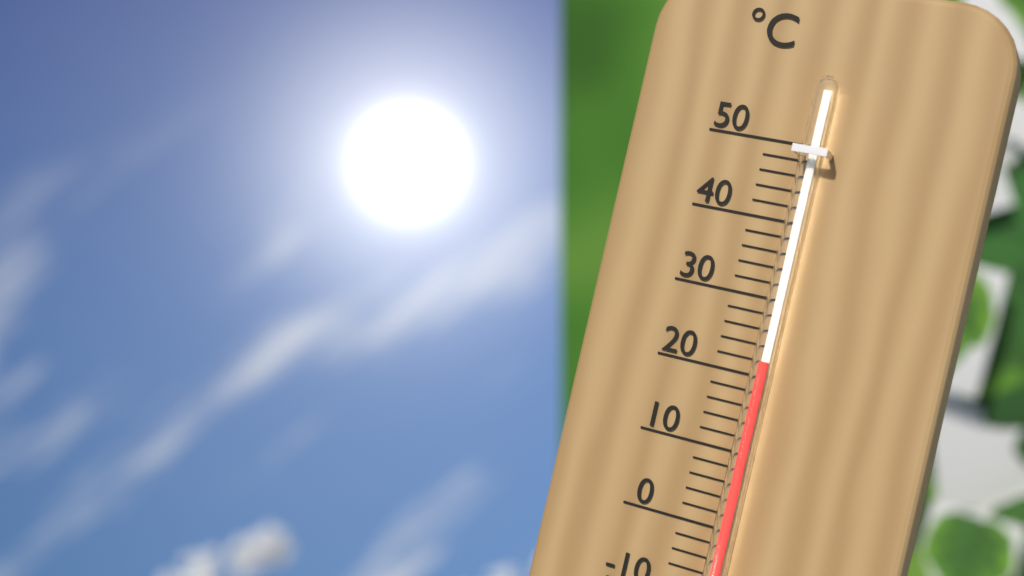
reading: 22 °C
